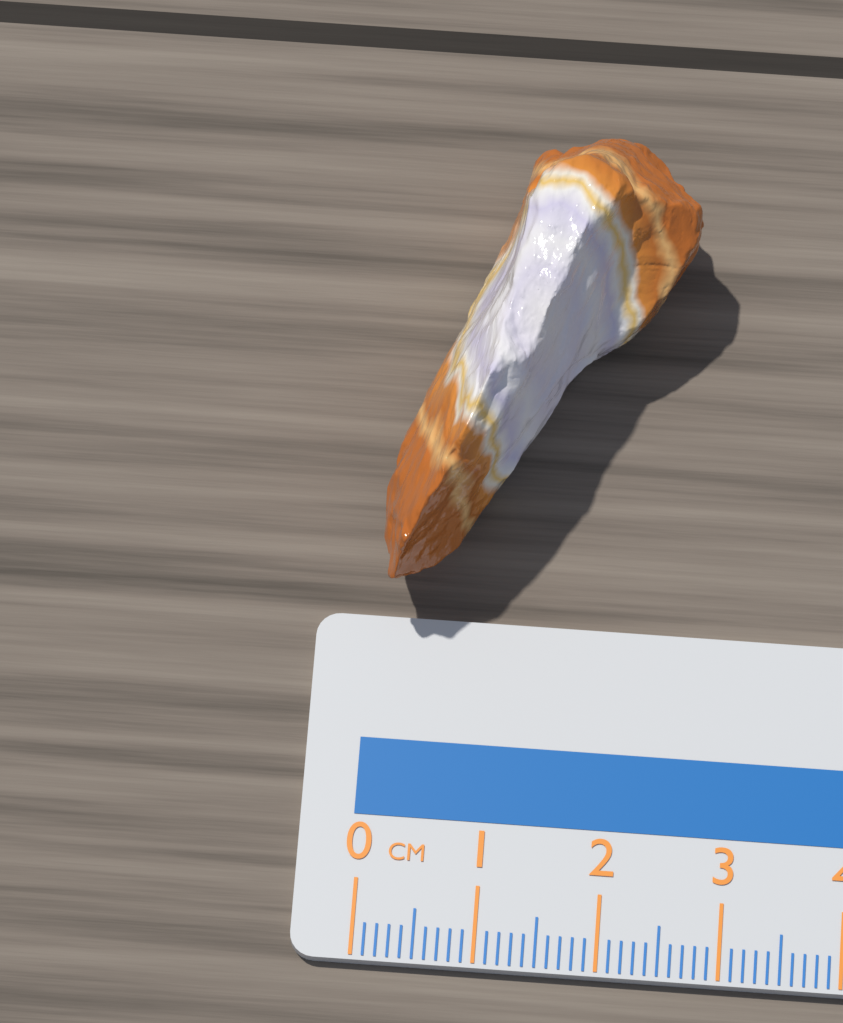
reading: 2.5 cm
